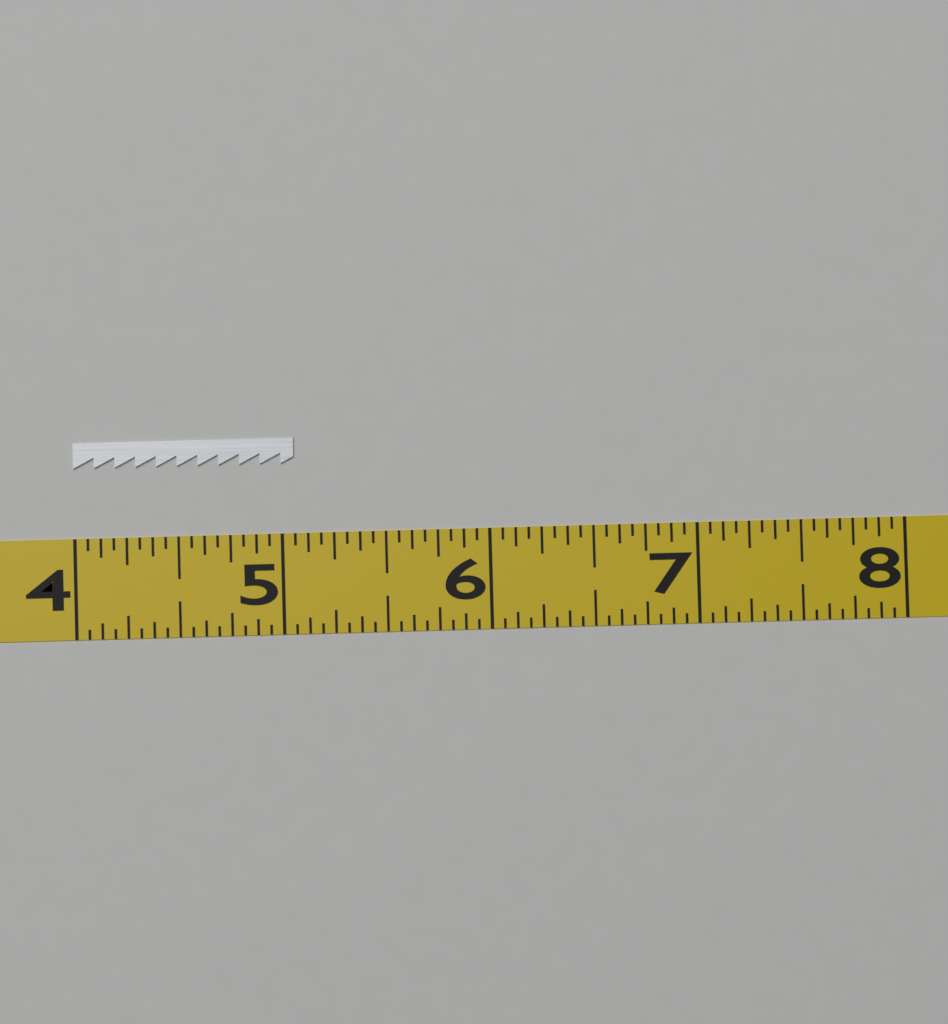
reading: 5.0625 (no unit)
